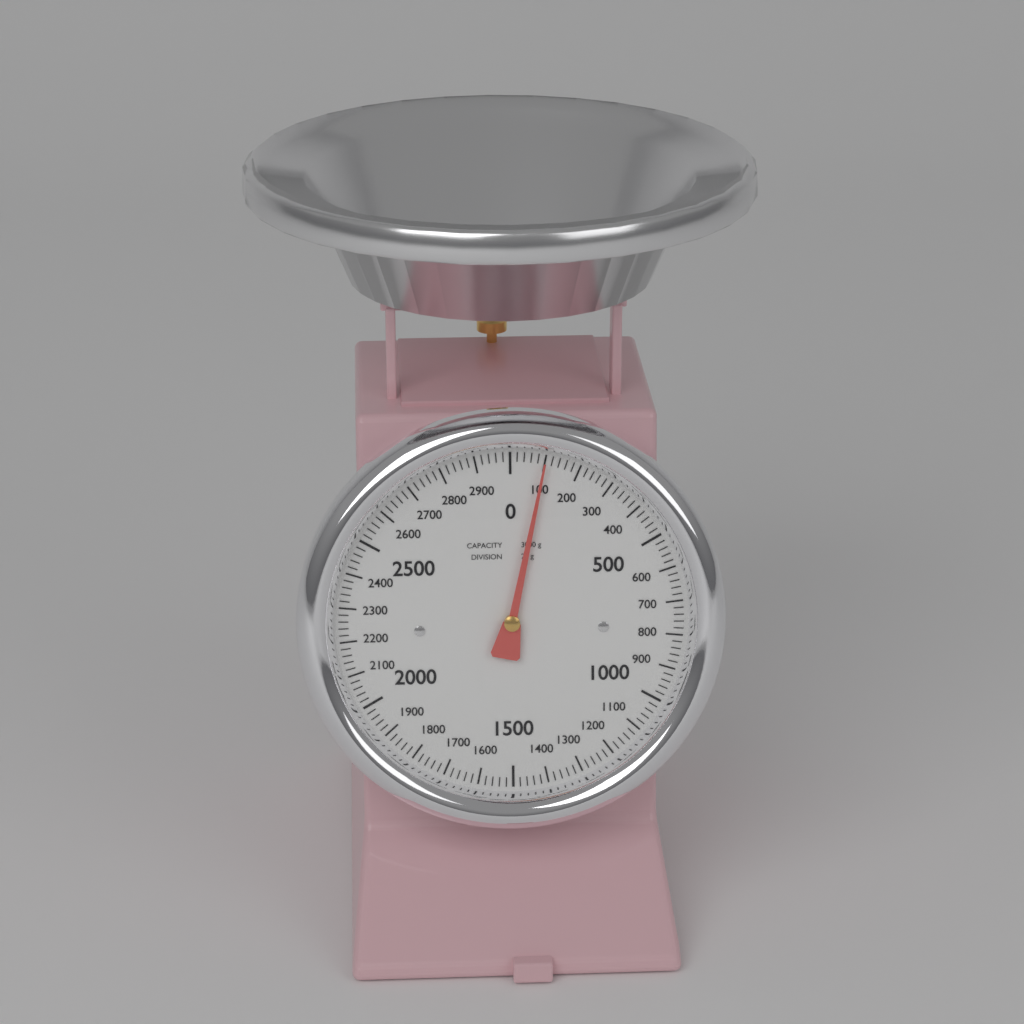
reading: 100 g
